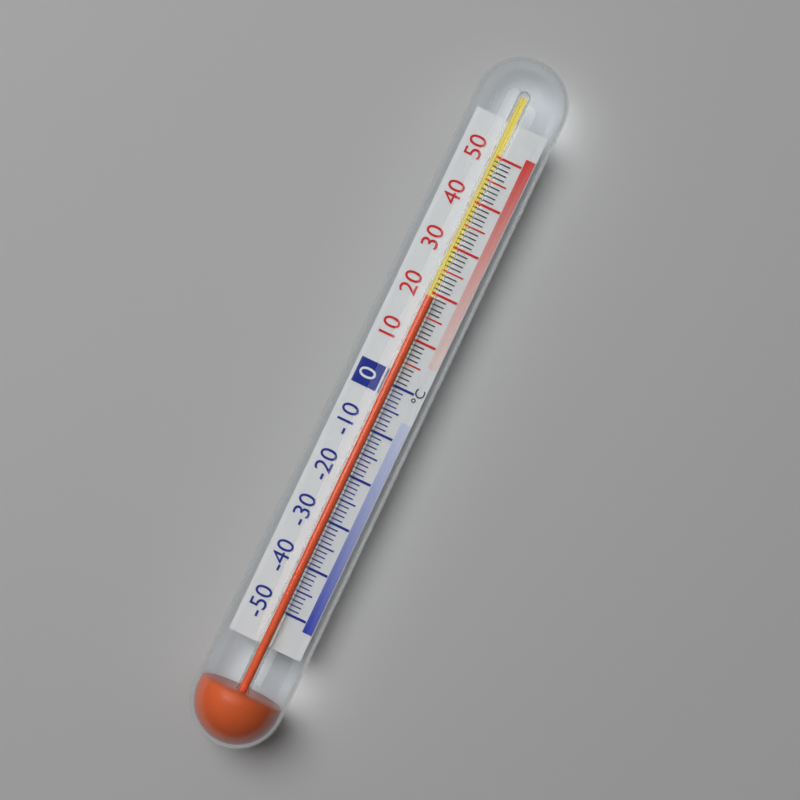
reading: 19 °C
